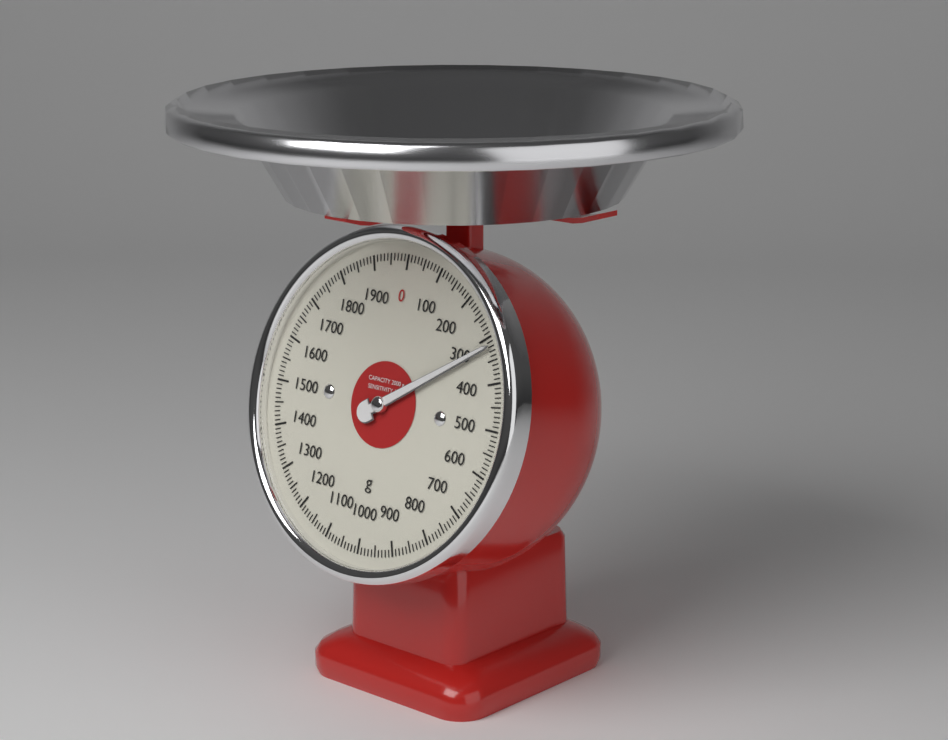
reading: 320 g
